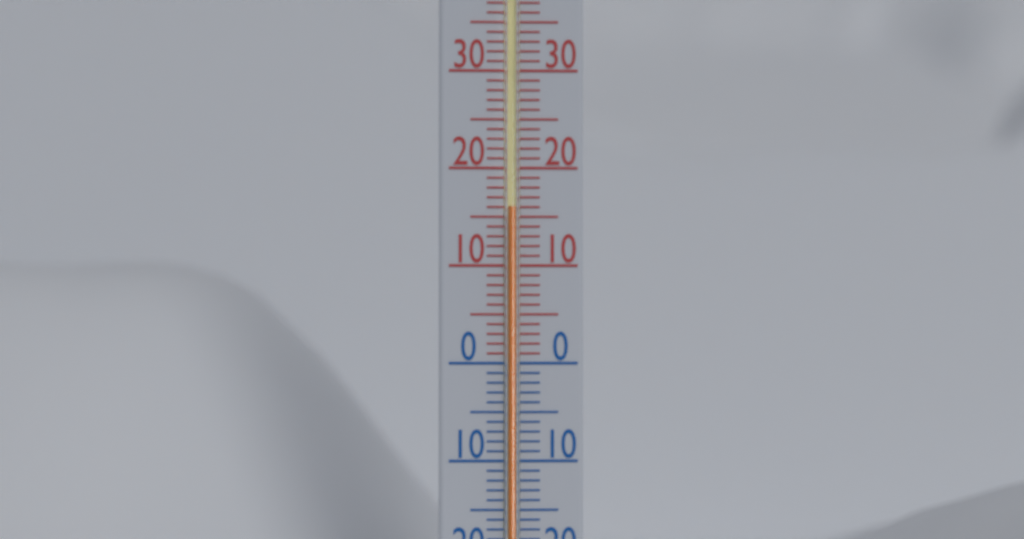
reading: 16 °C
